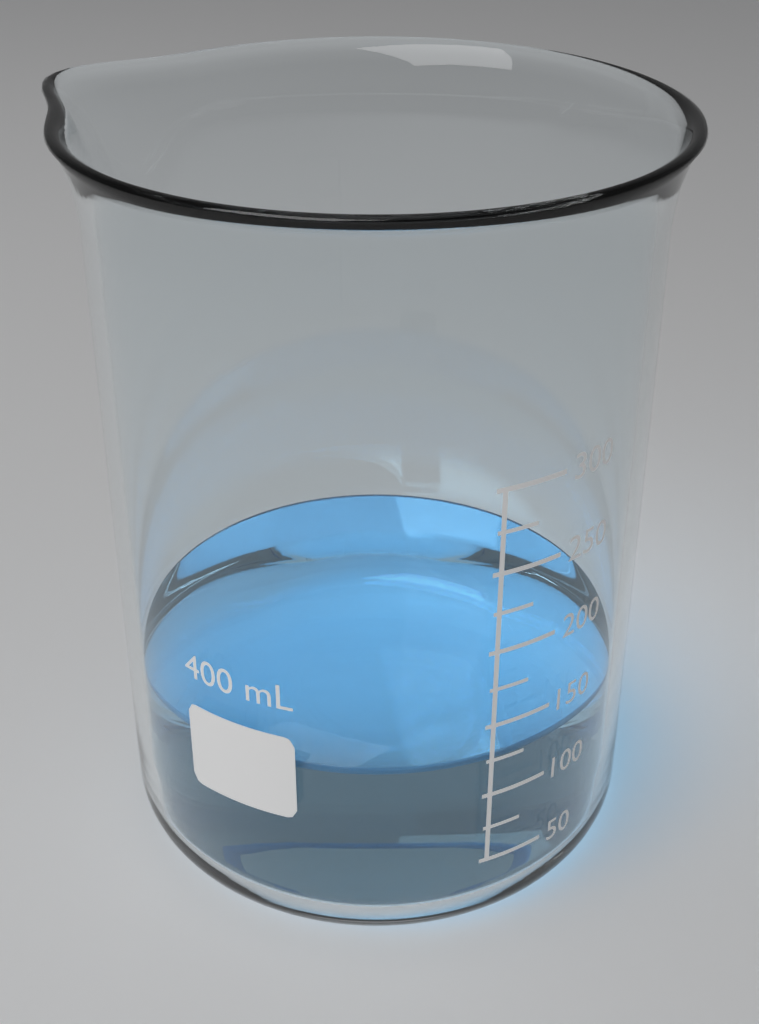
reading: 125 mL
